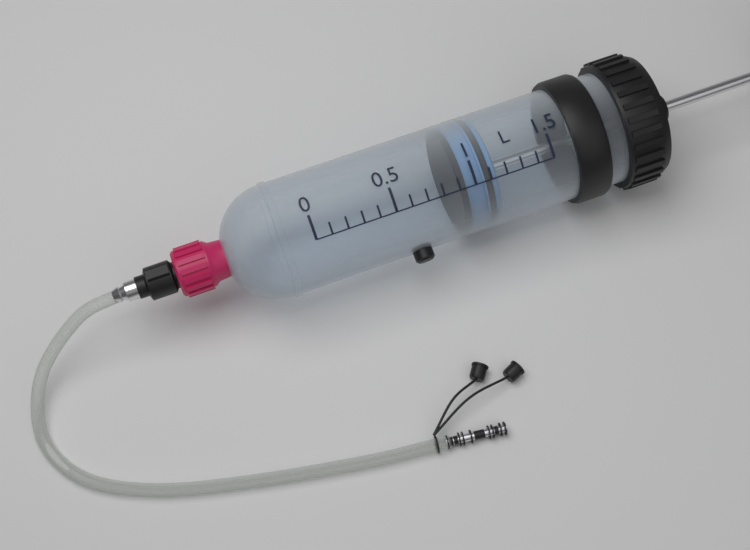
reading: 0.9 L
